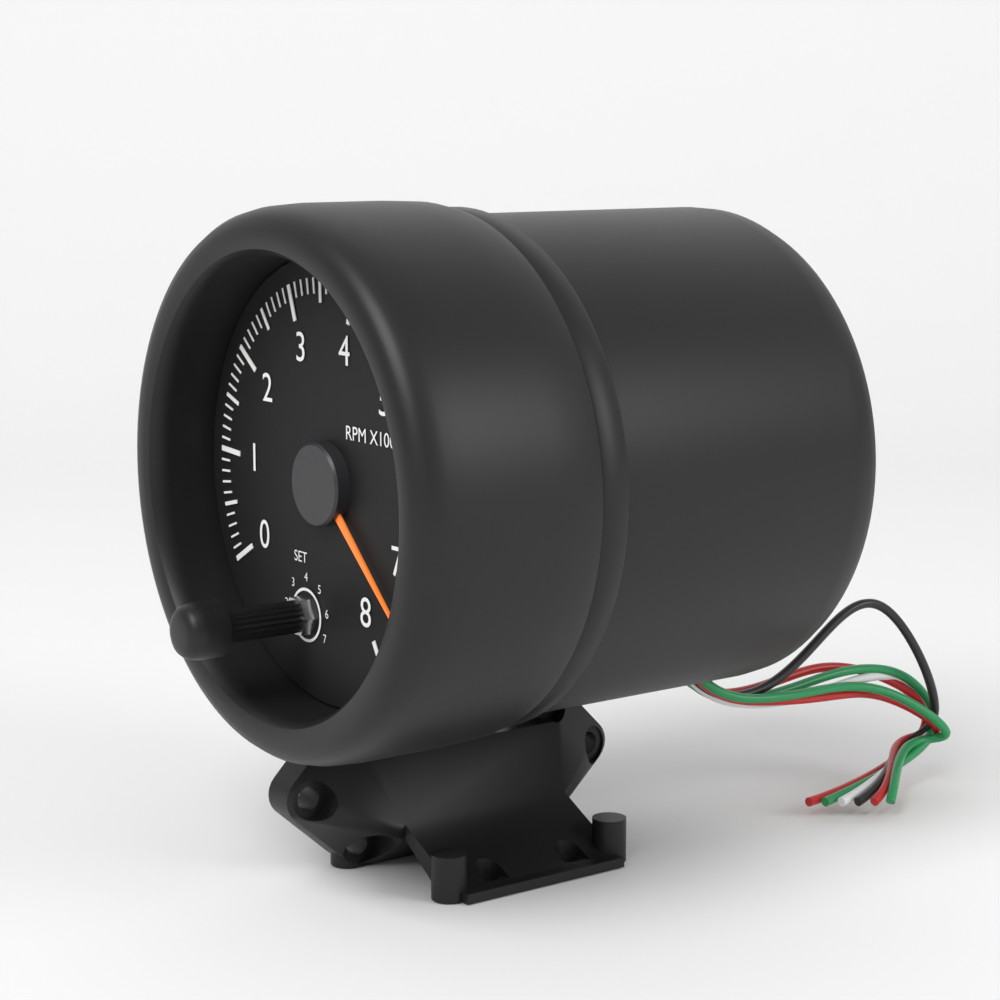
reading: 7.5 RPM x1000
